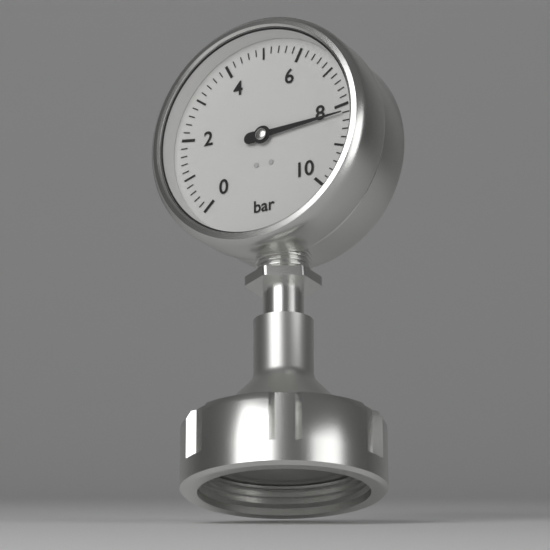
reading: 8.2 bar
